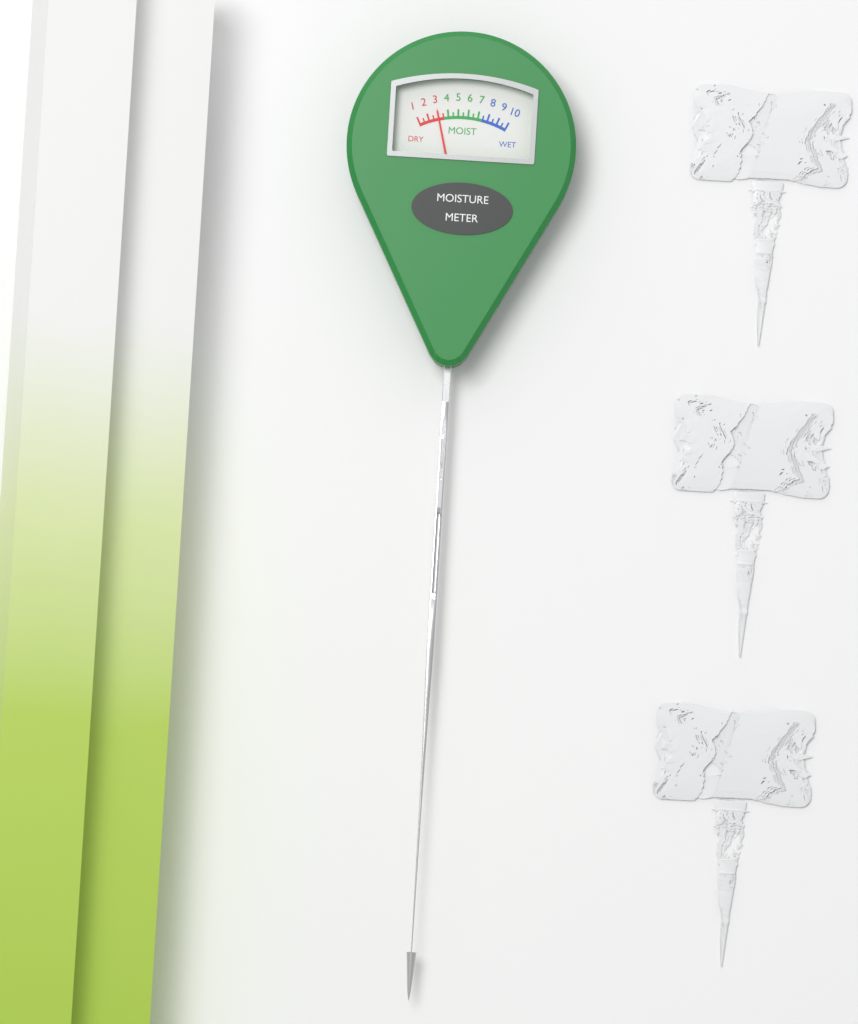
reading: 3.0 (no unit)
